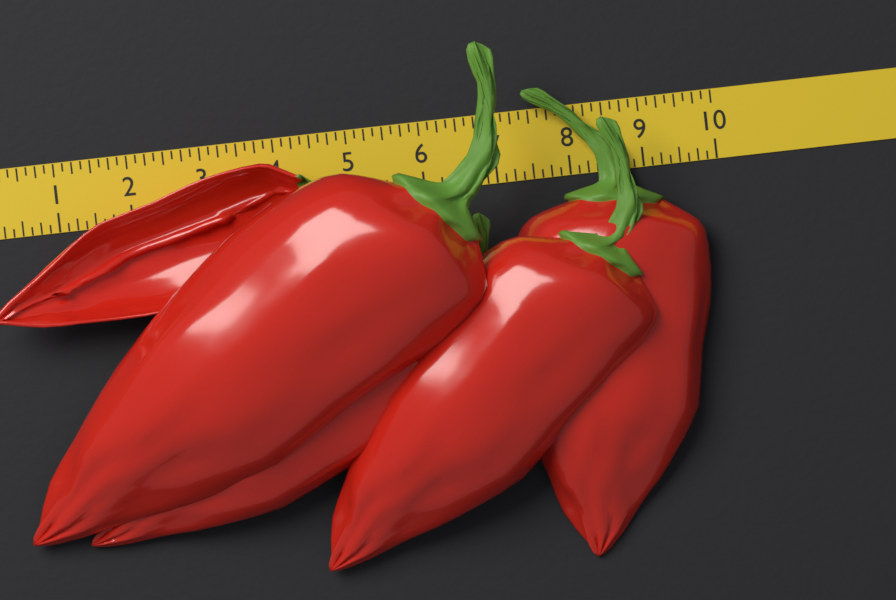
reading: 9.750 (no unit)
